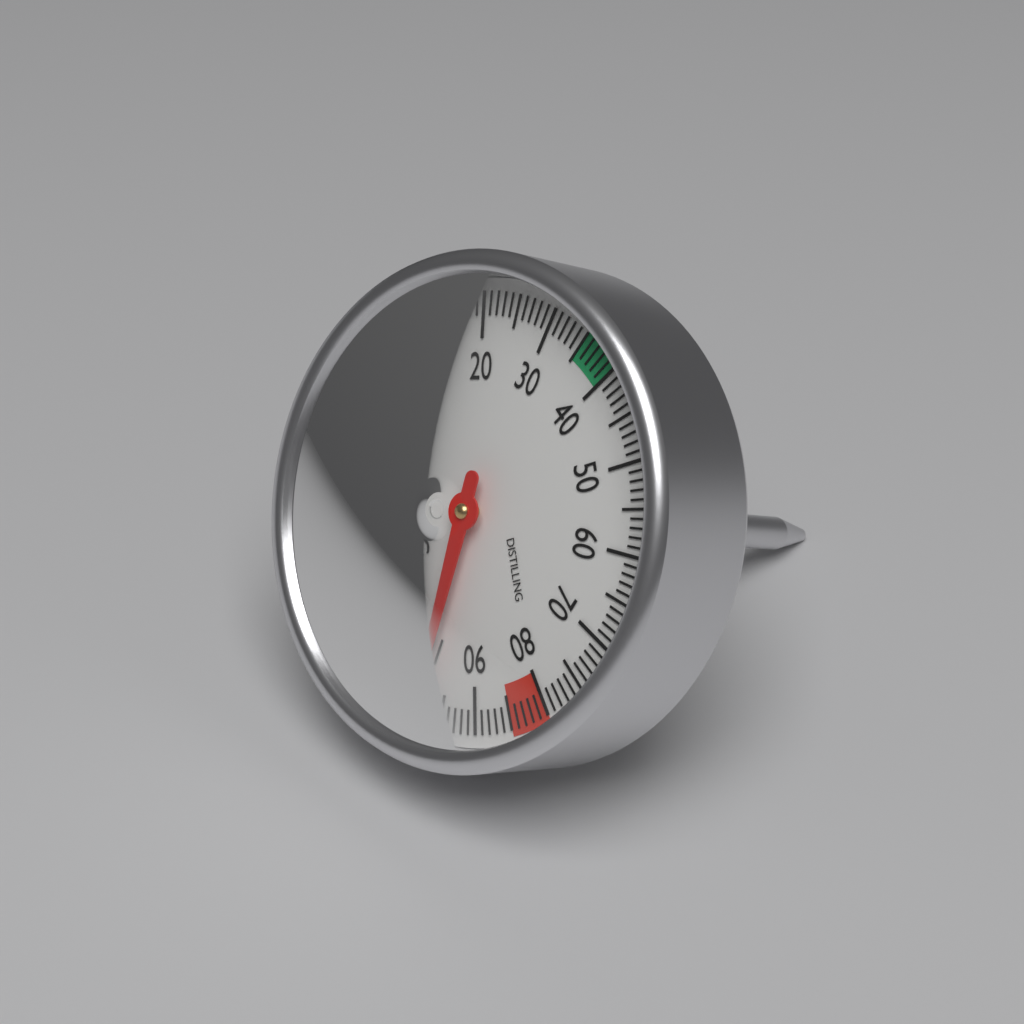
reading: 98 °C
